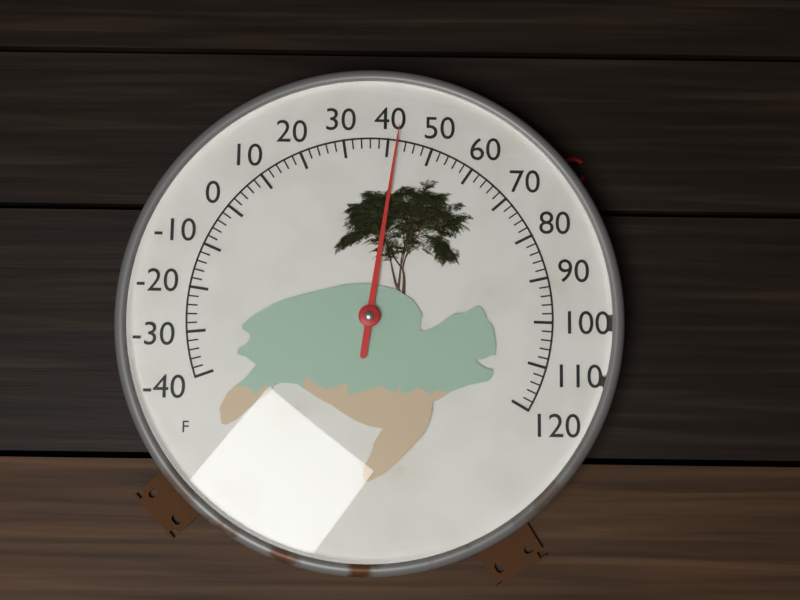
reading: 42 °F
